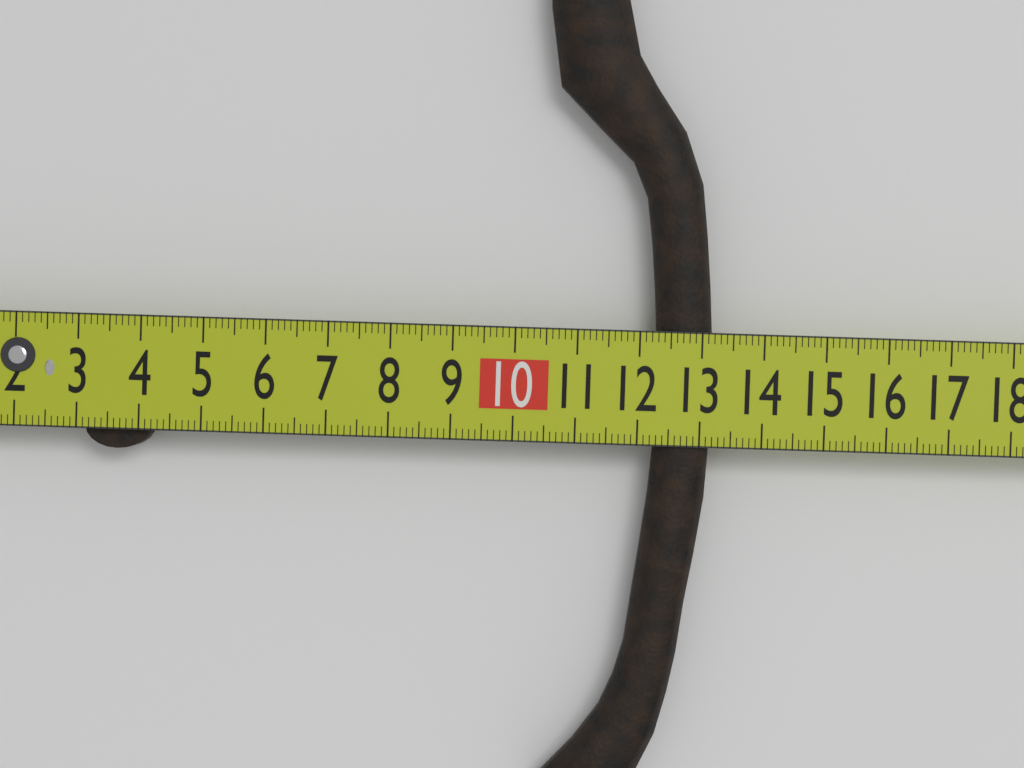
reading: 13.2 cm
